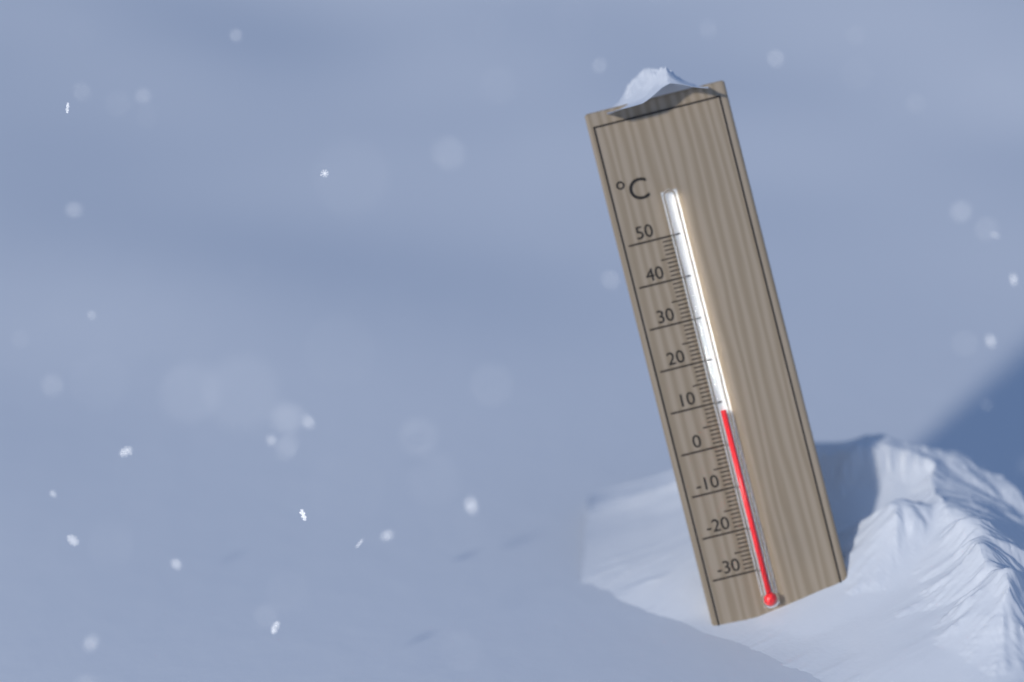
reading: 8 °C
